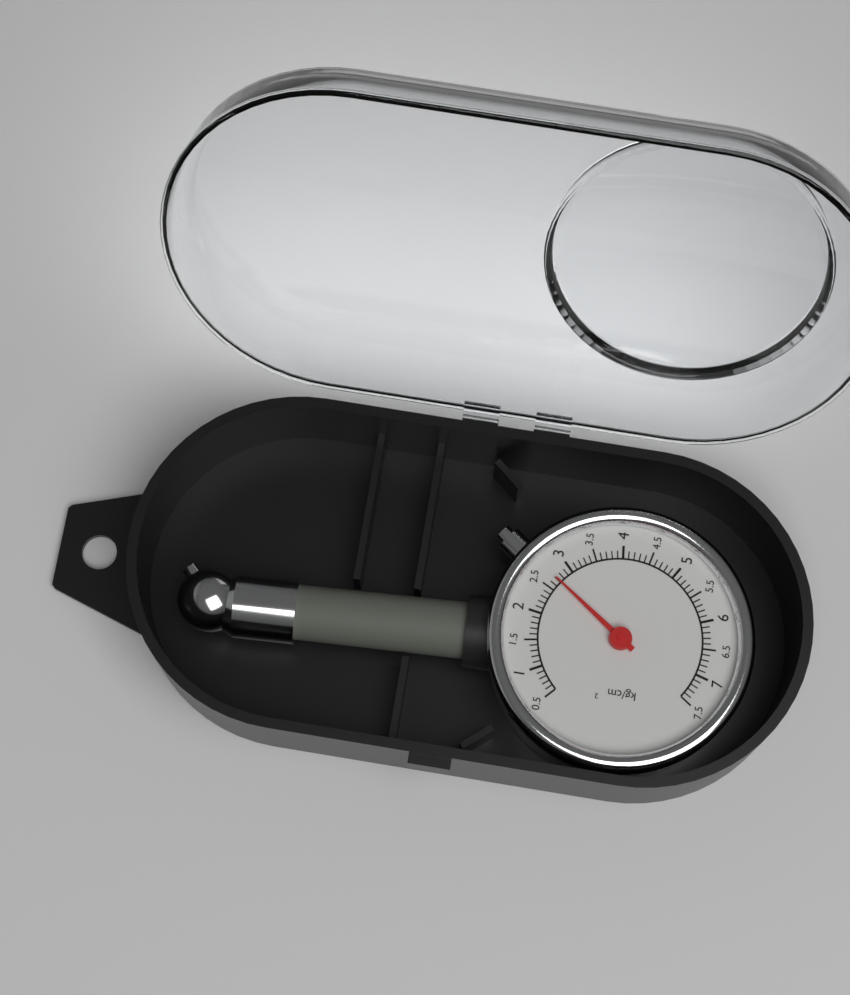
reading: 2.7 kg/cm²
